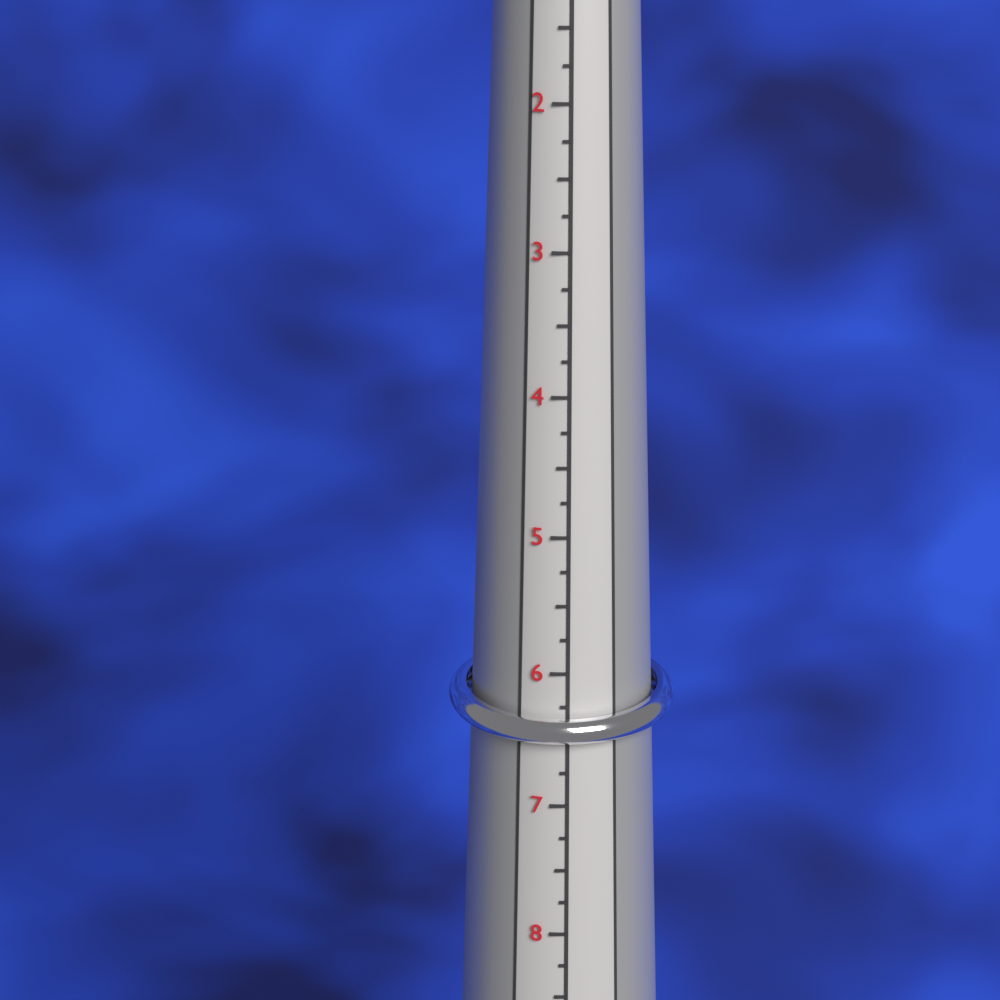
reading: 6.75 (no unit)
